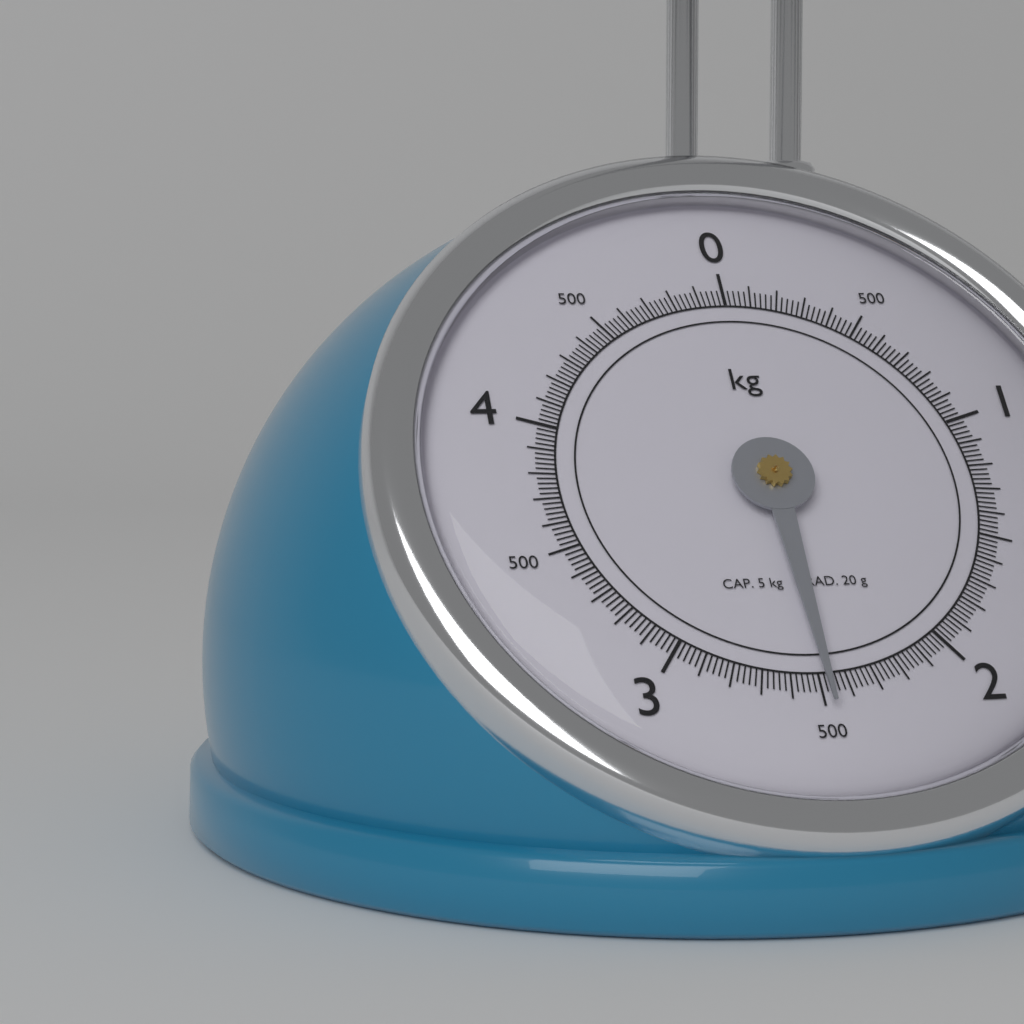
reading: 2.48 kg
